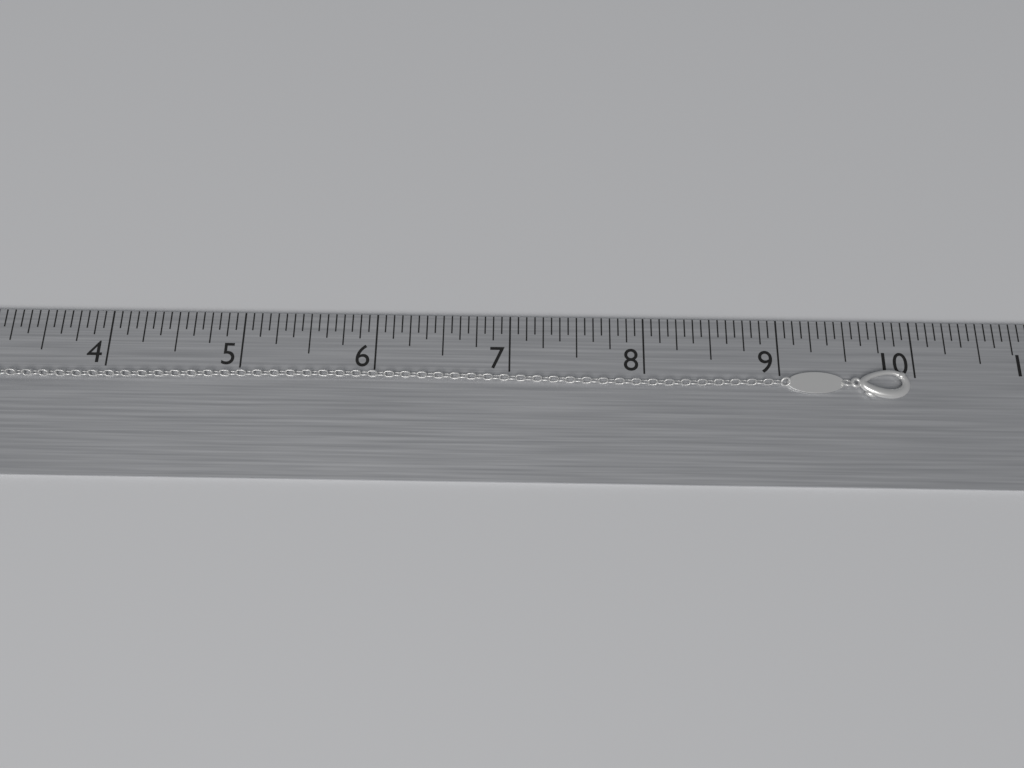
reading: 9.9375 in
